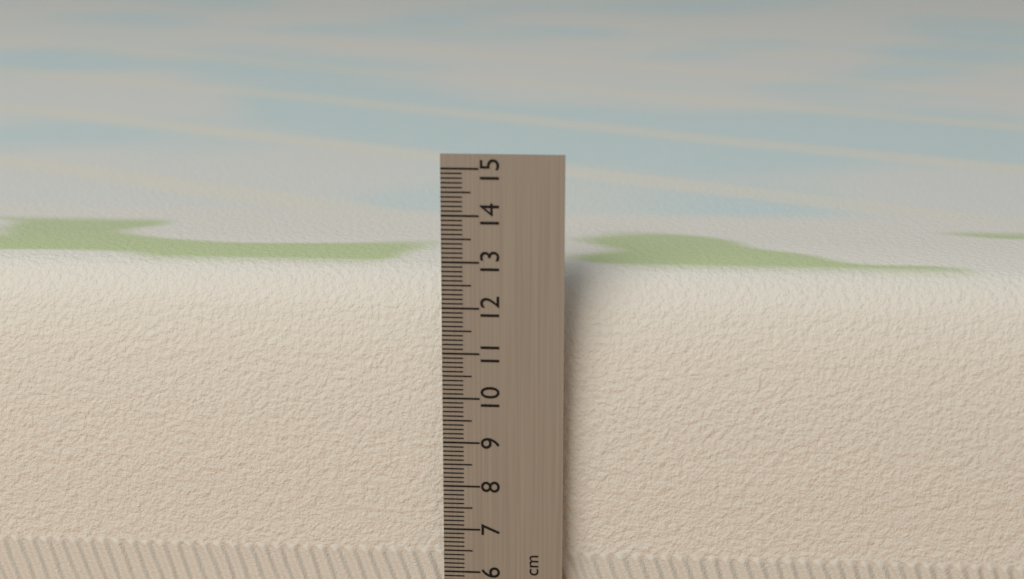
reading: 12.6 cm
